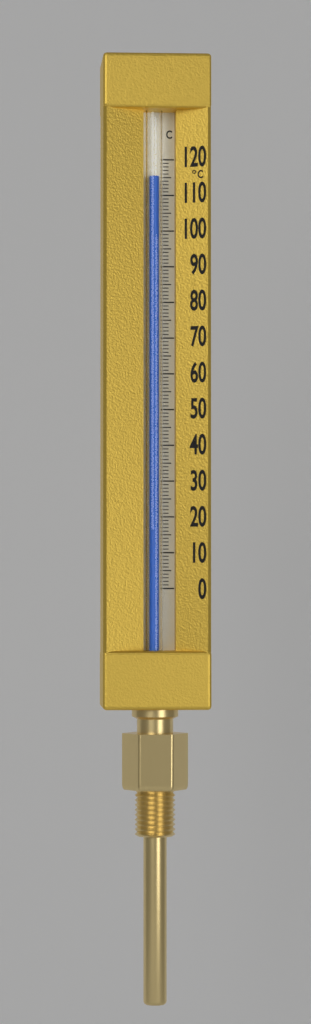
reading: 115 °C
